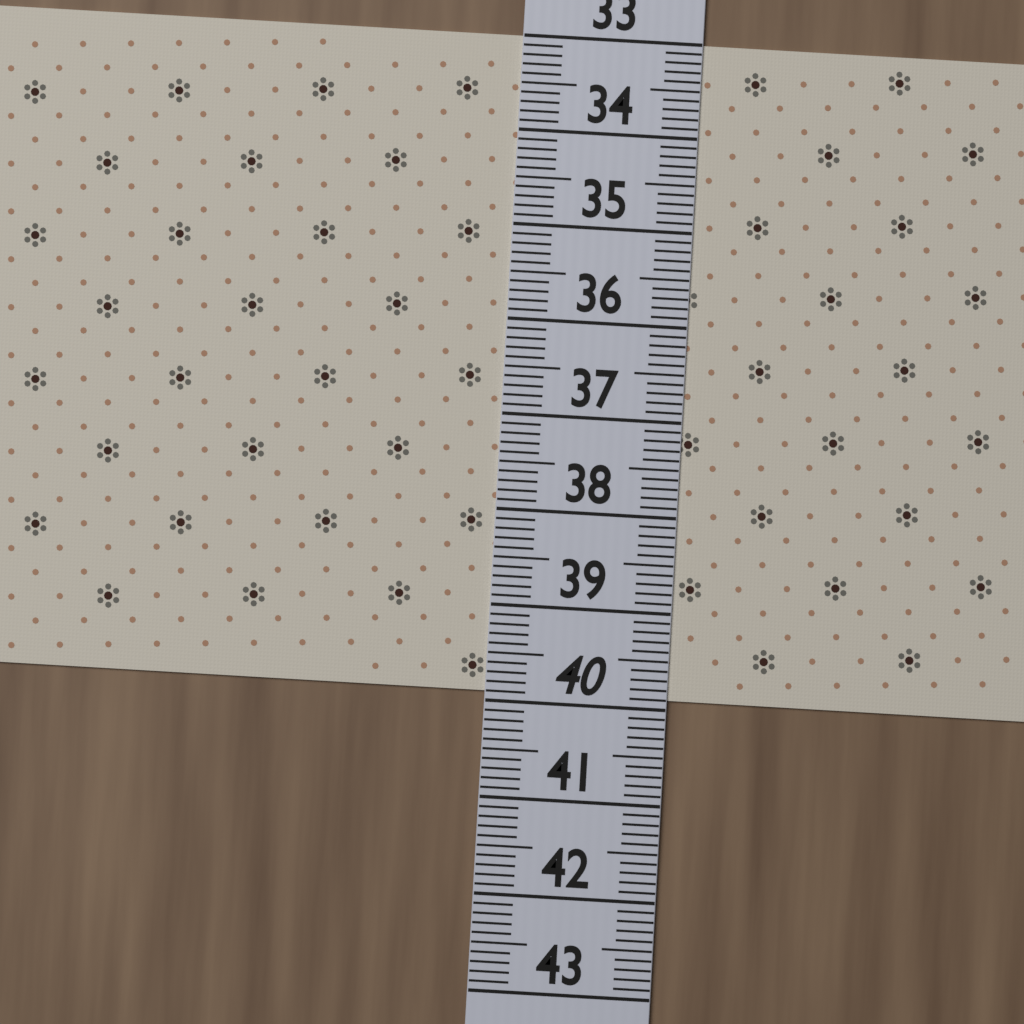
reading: 39.9 (no unit)
